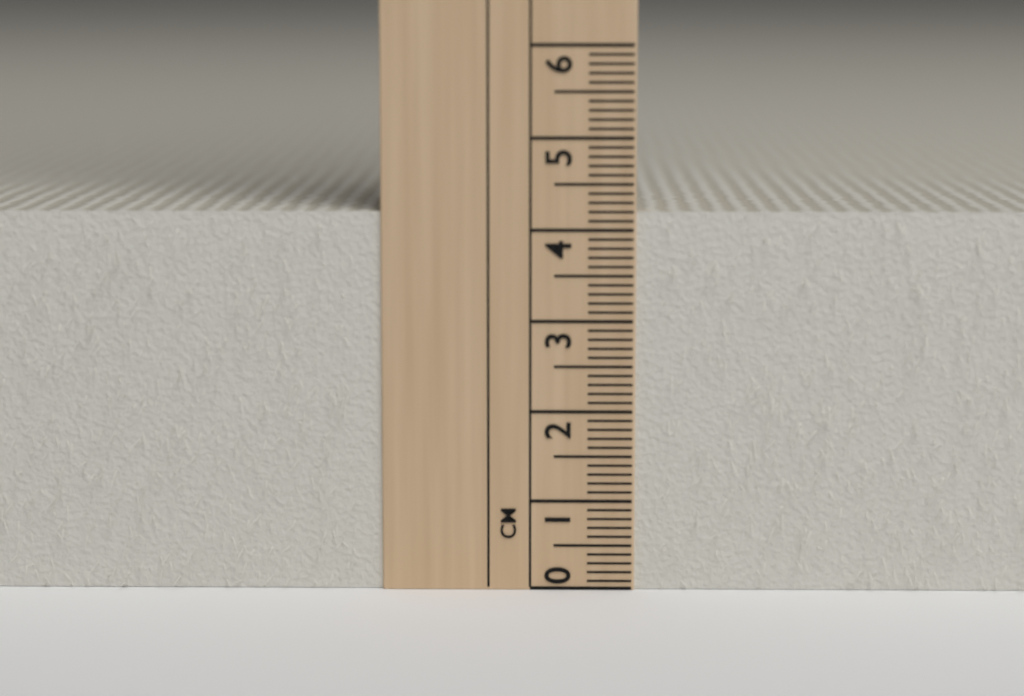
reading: 4.2 cm
